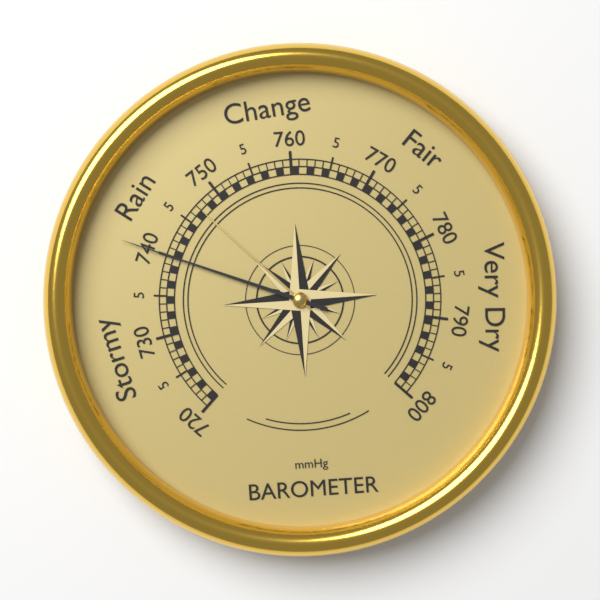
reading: 740 mmHg
